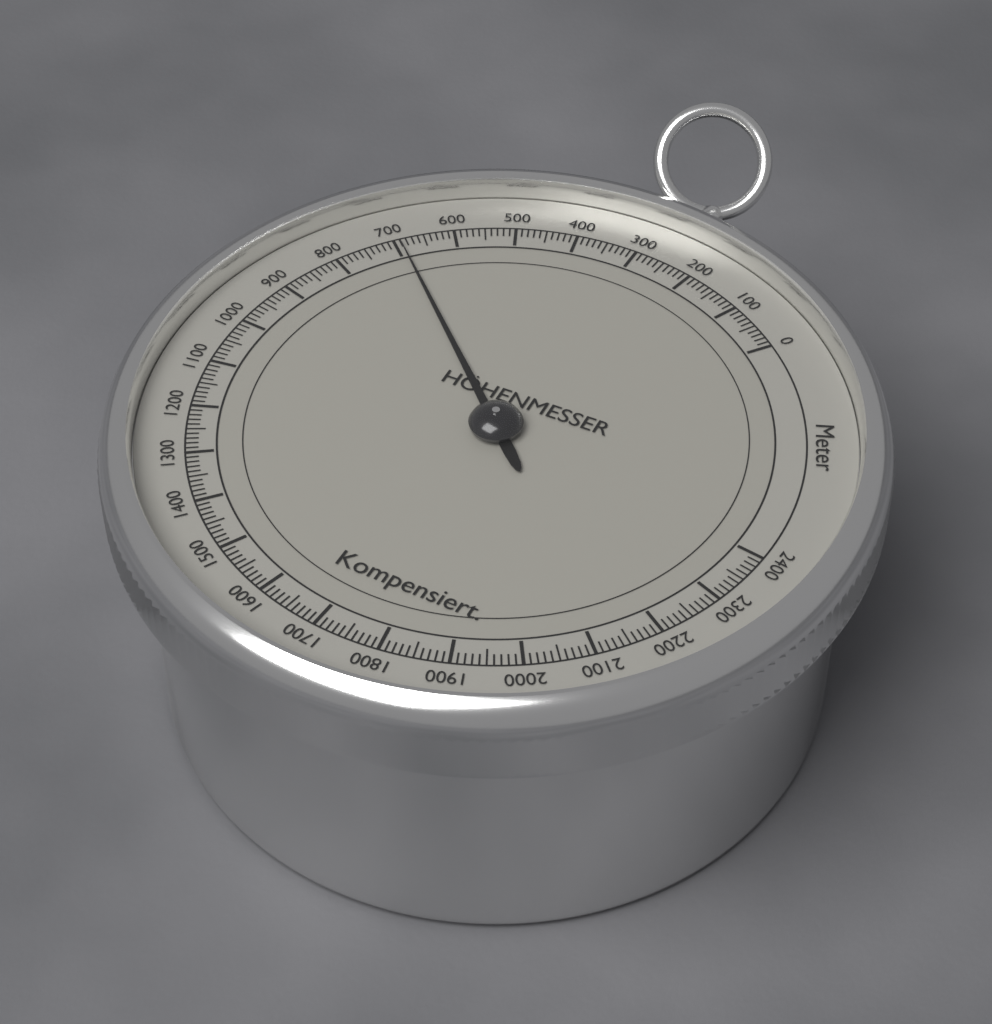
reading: 690 m
